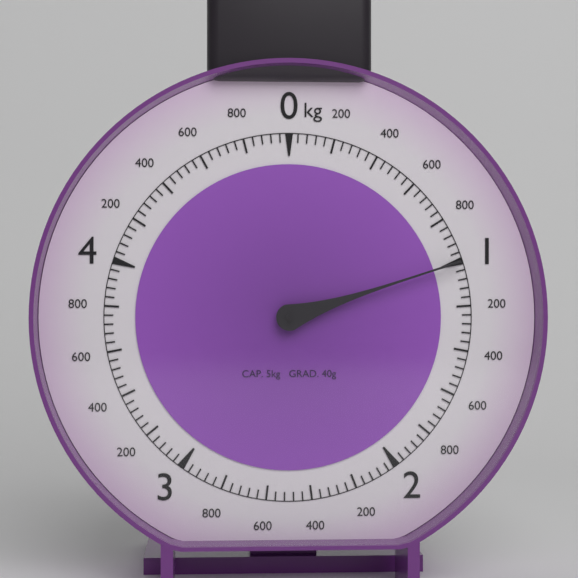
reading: 1.00 kg
